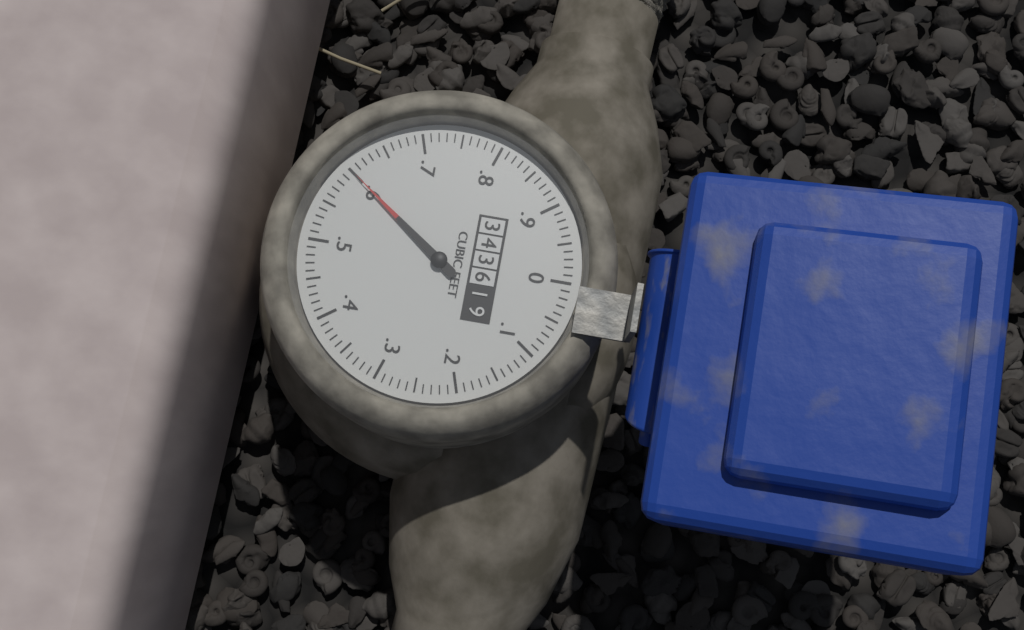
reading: 0.60 cubic feet
